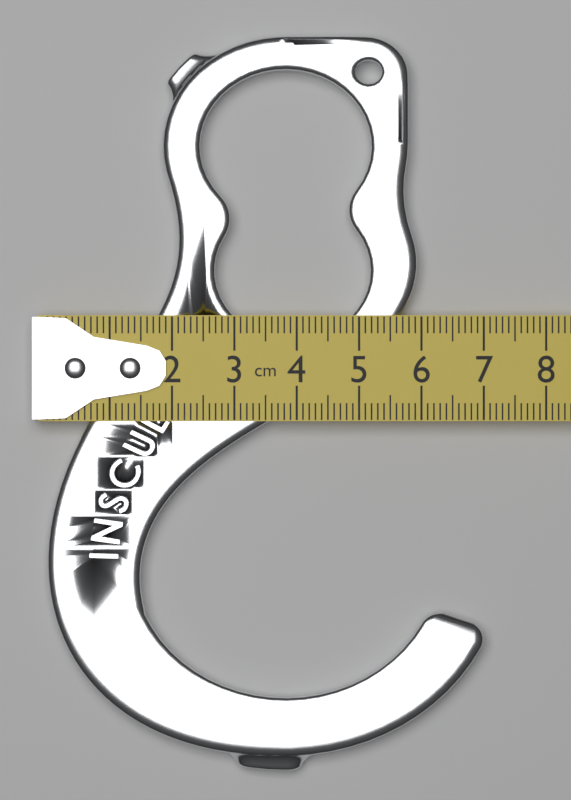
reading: 7.0 cm
